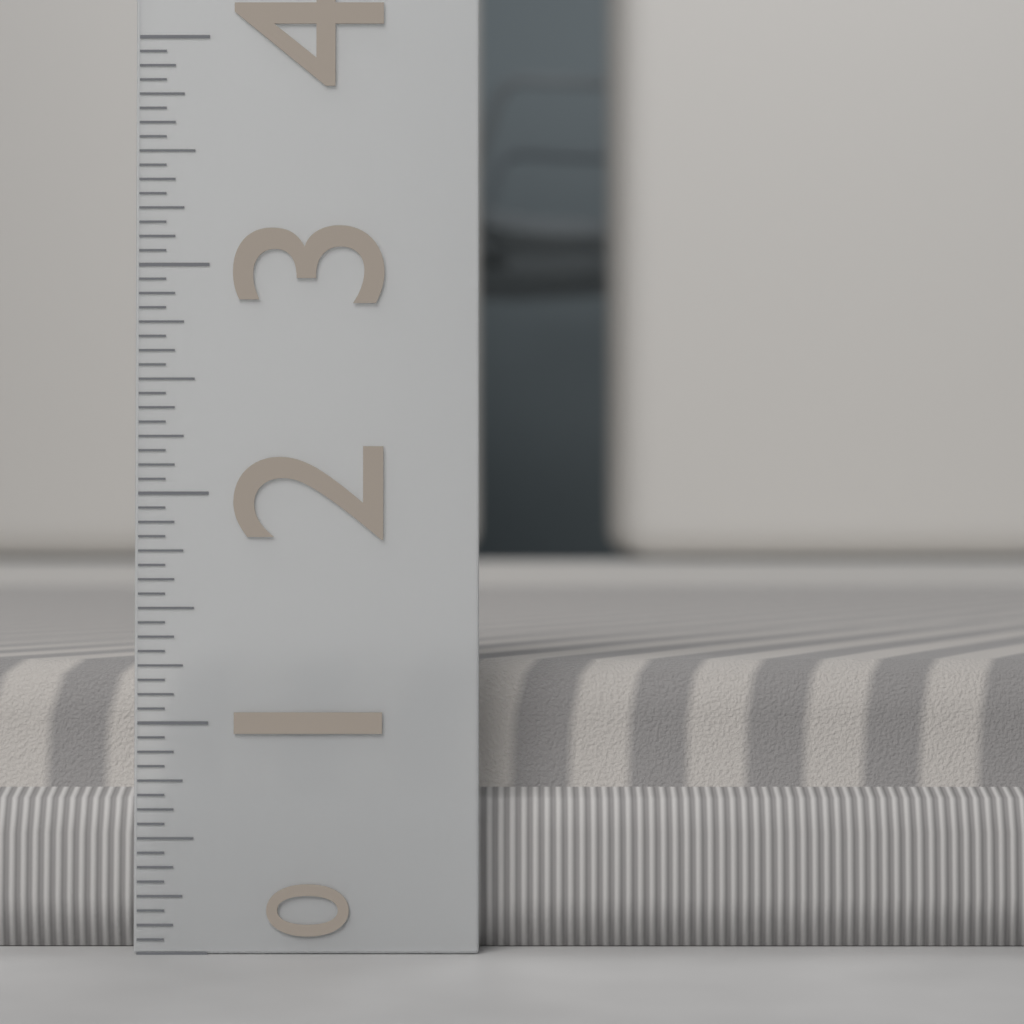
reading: 1.2500 (no unit)
